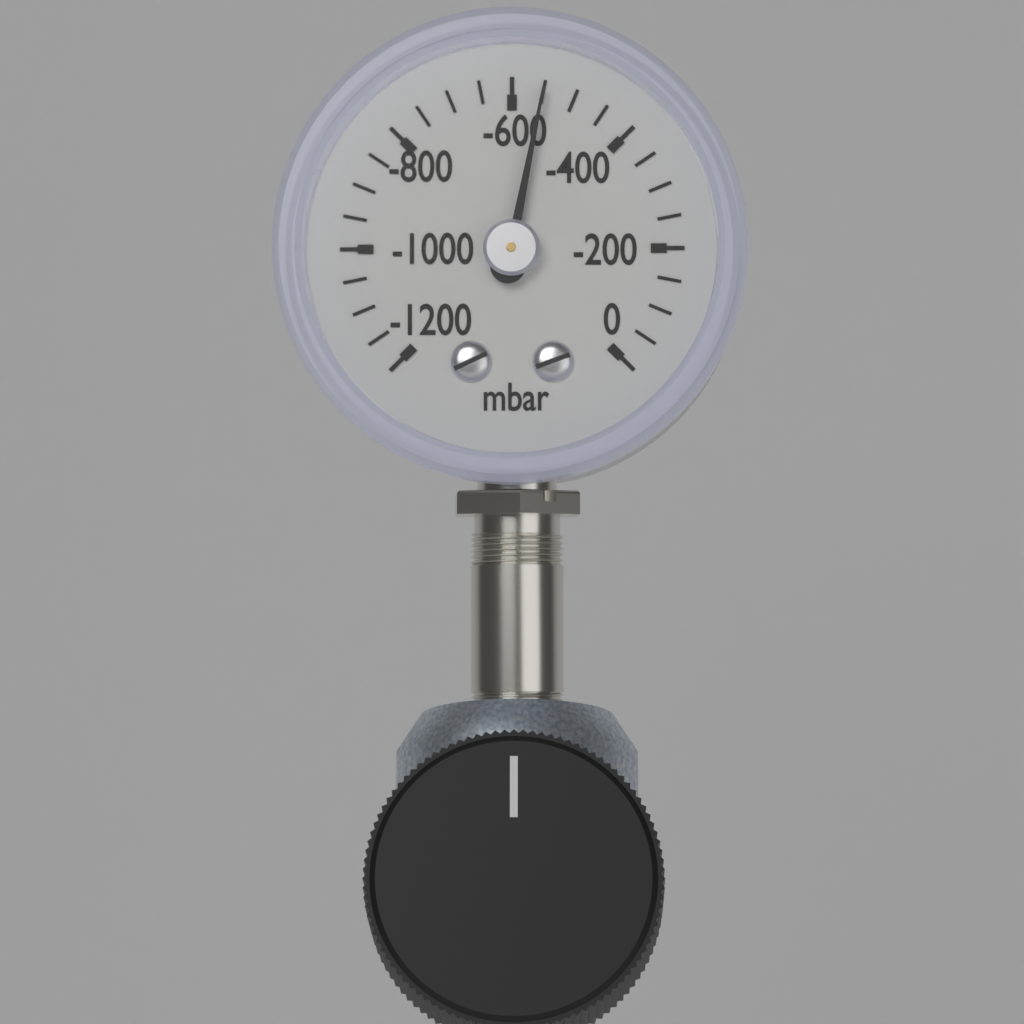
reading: -550 mbar
